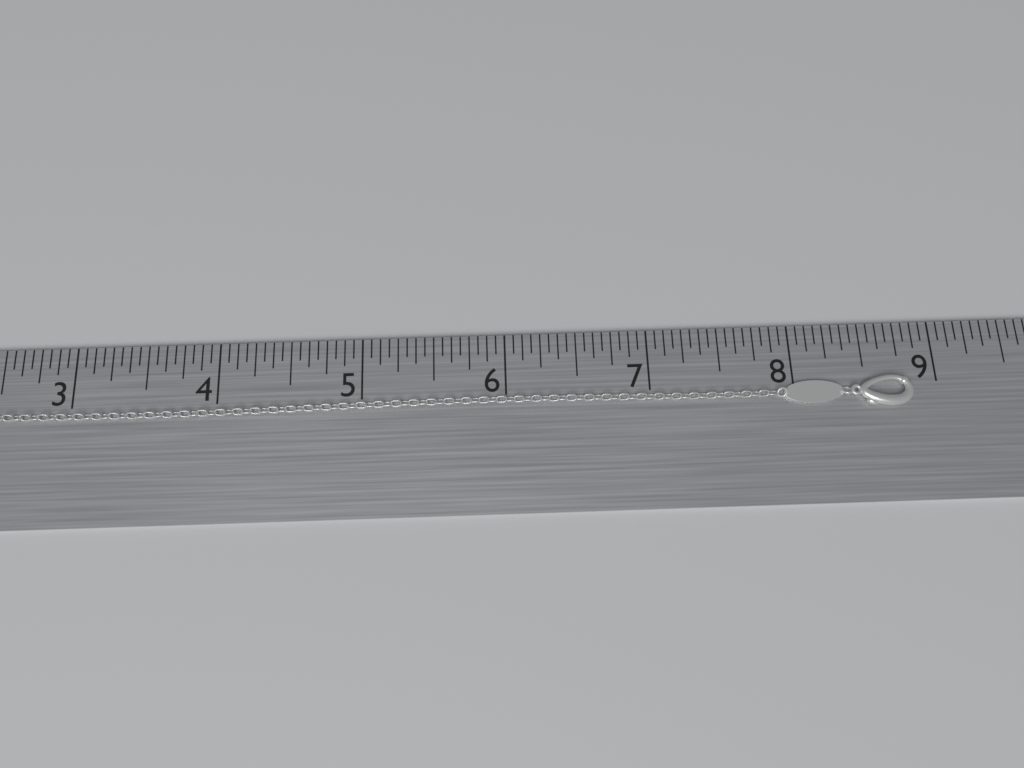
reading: 8.8125 in
